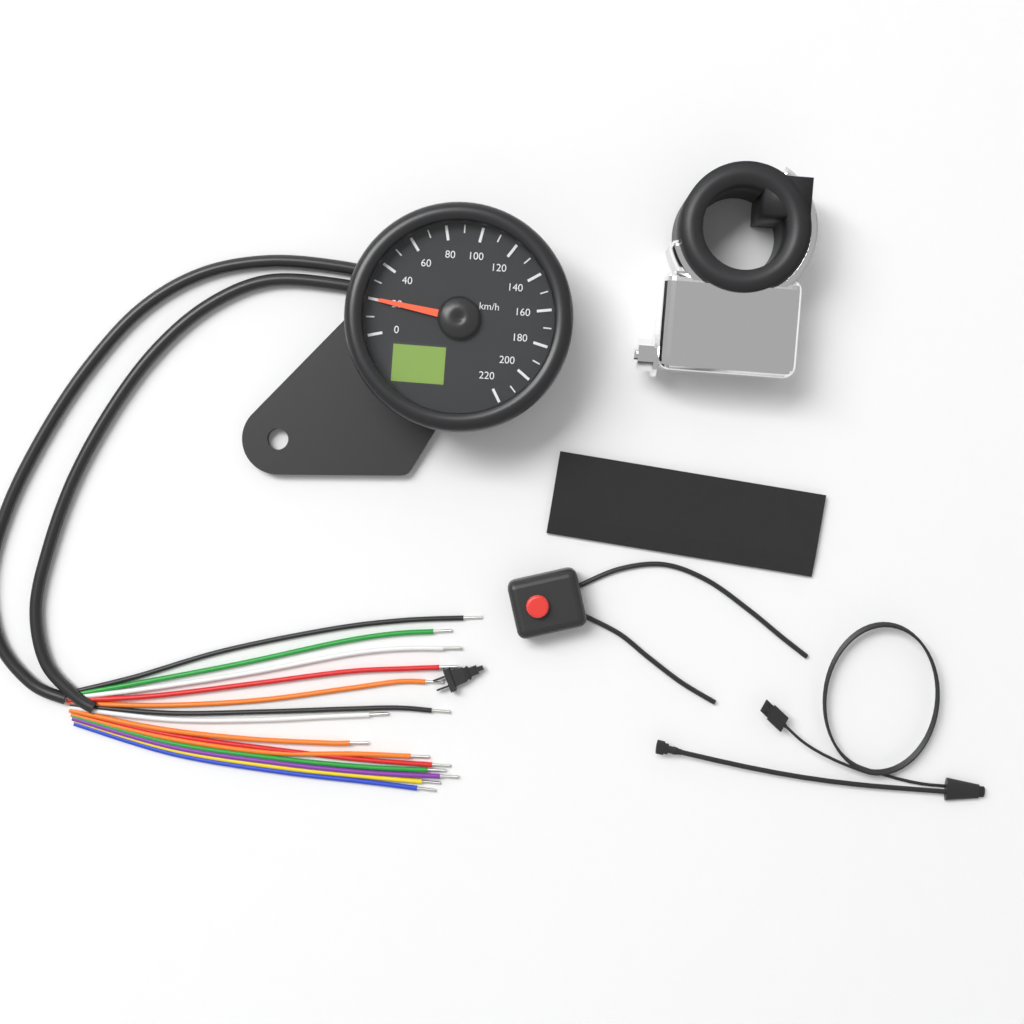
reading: 20 km/h
